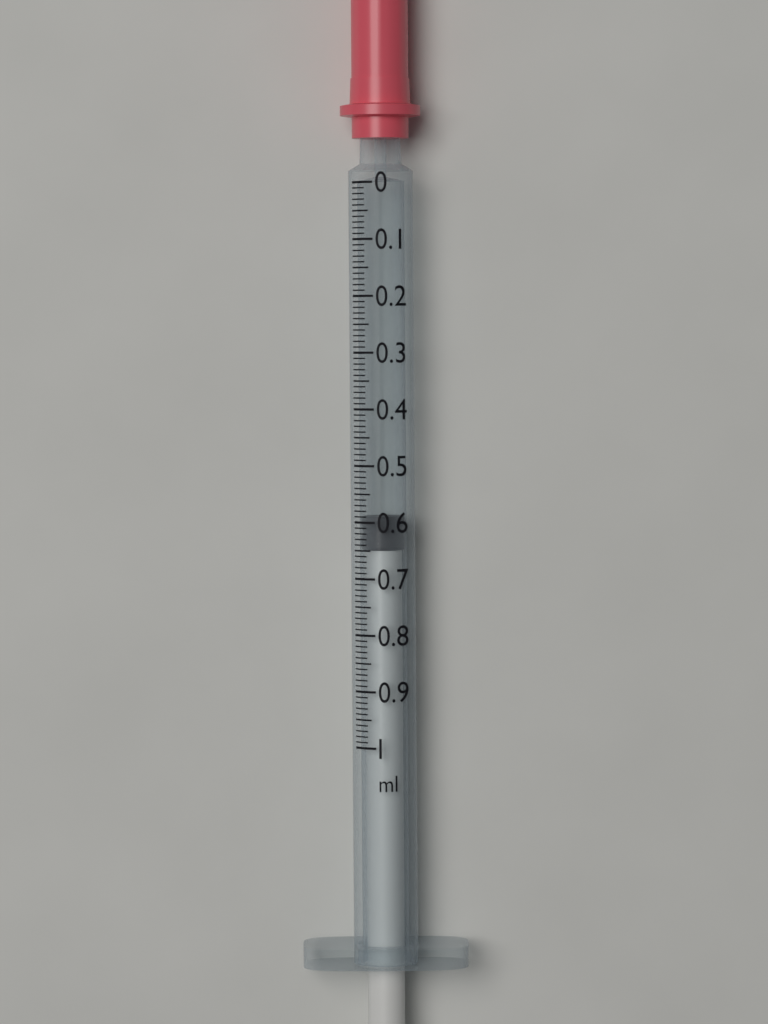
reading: 0.59 ml
